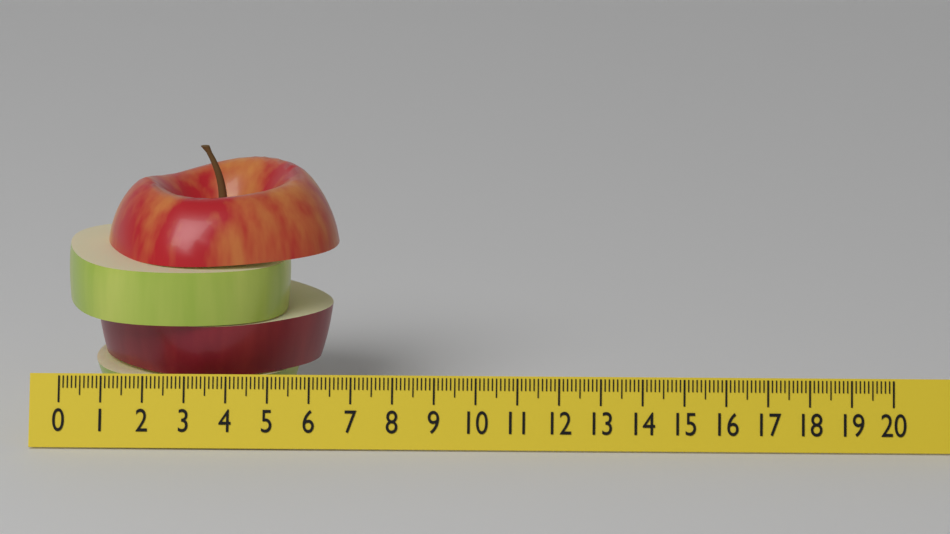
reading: 6.6 (no unit)
